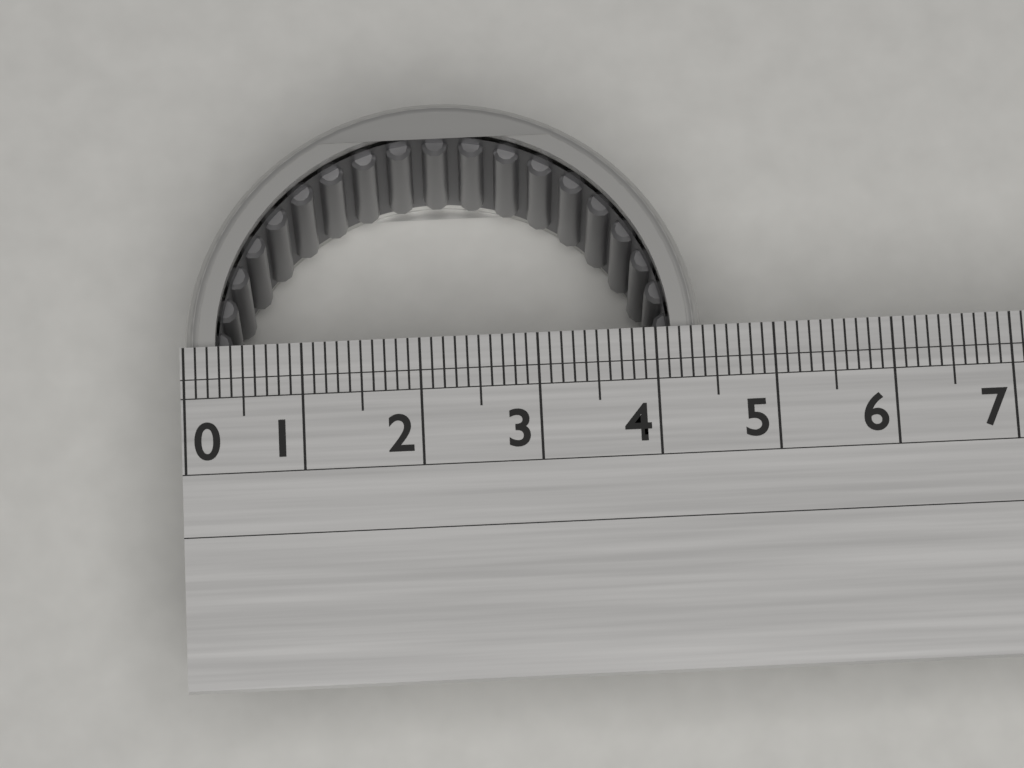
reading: 4.4 (no unit)
